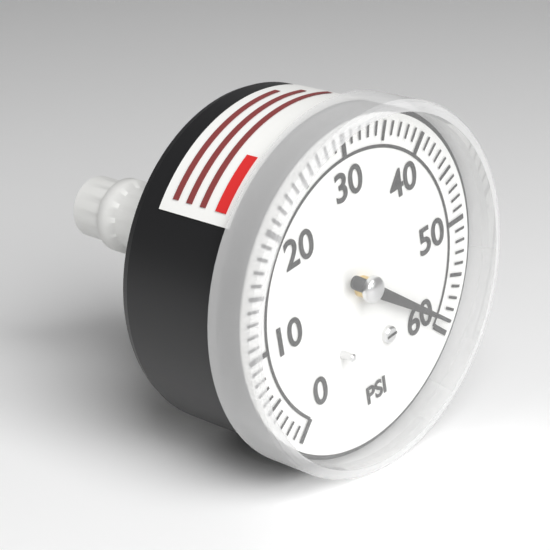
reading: 59 psi
